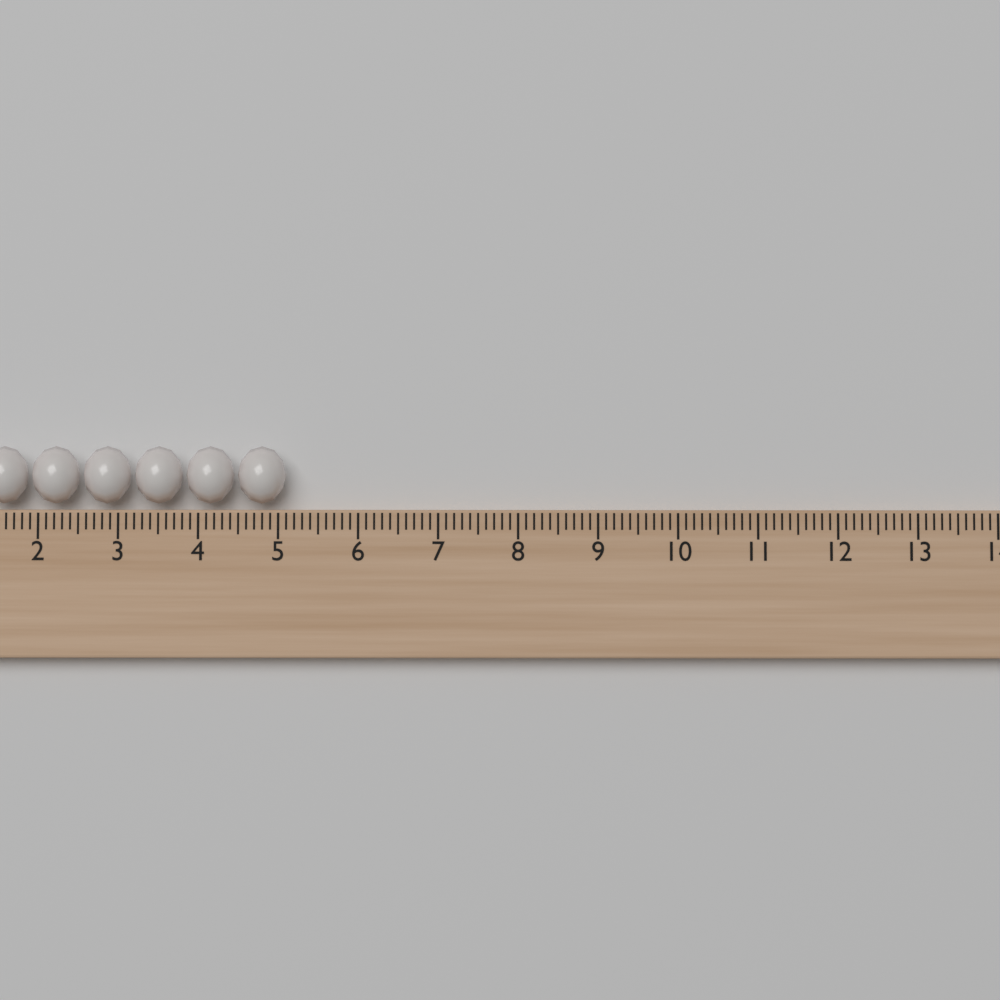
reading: 5.1 (no unit)
